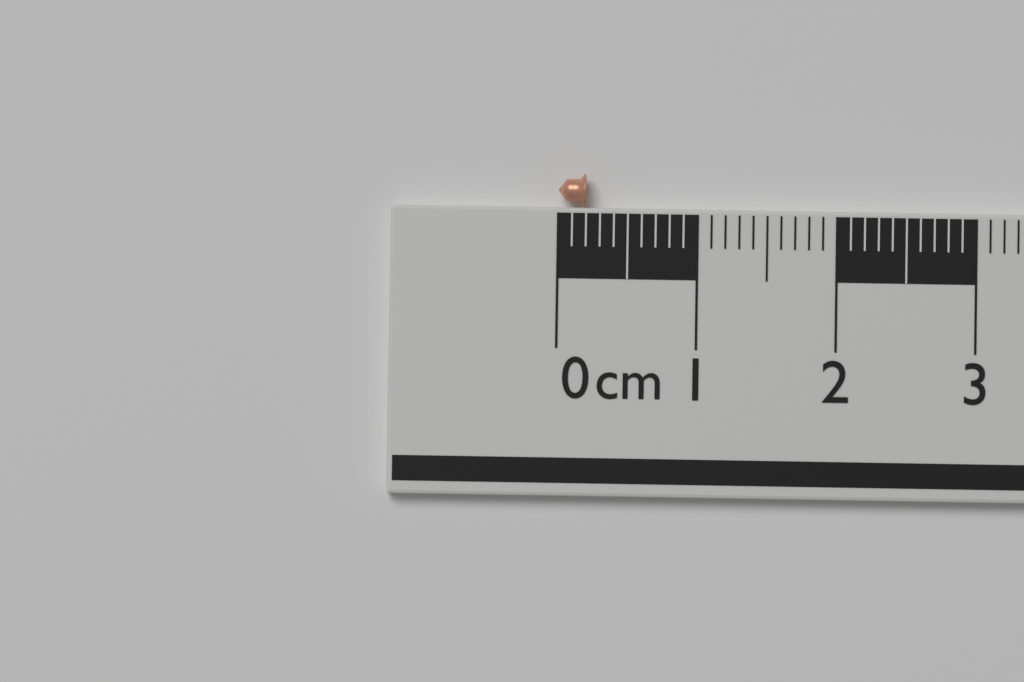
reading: 0.2 cm
